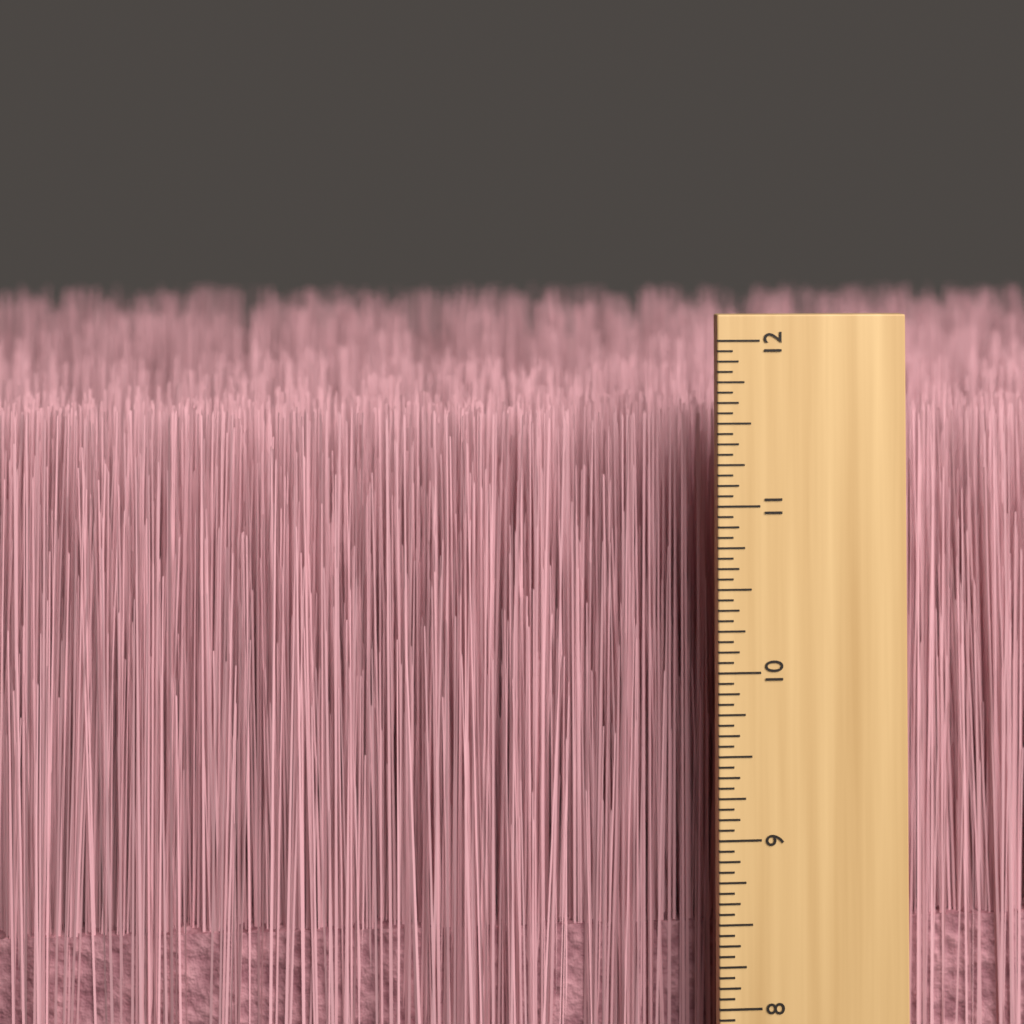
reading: 11.5000 inch
